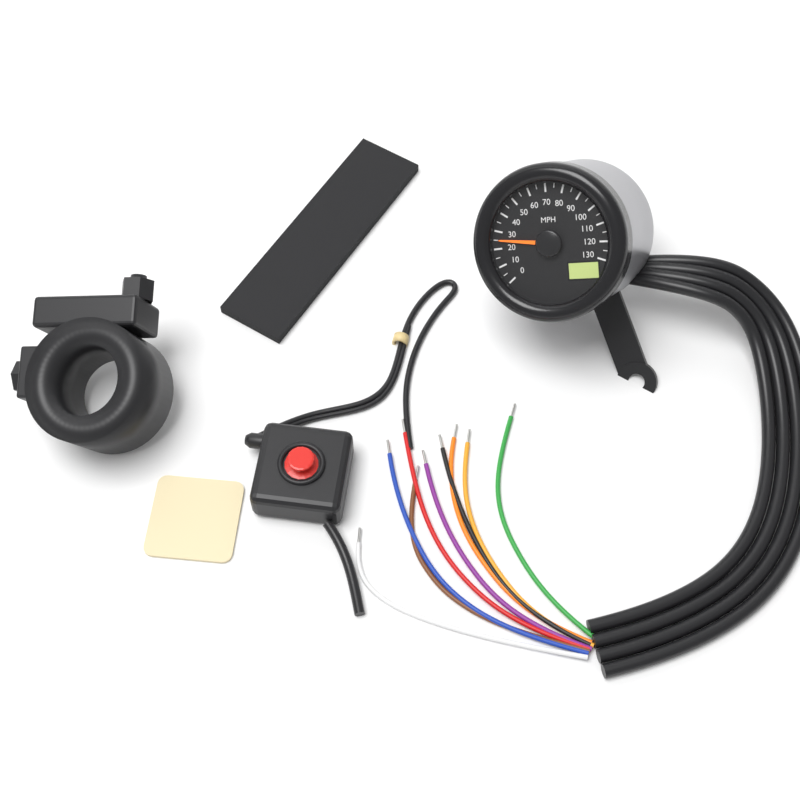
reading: 25 MPH
